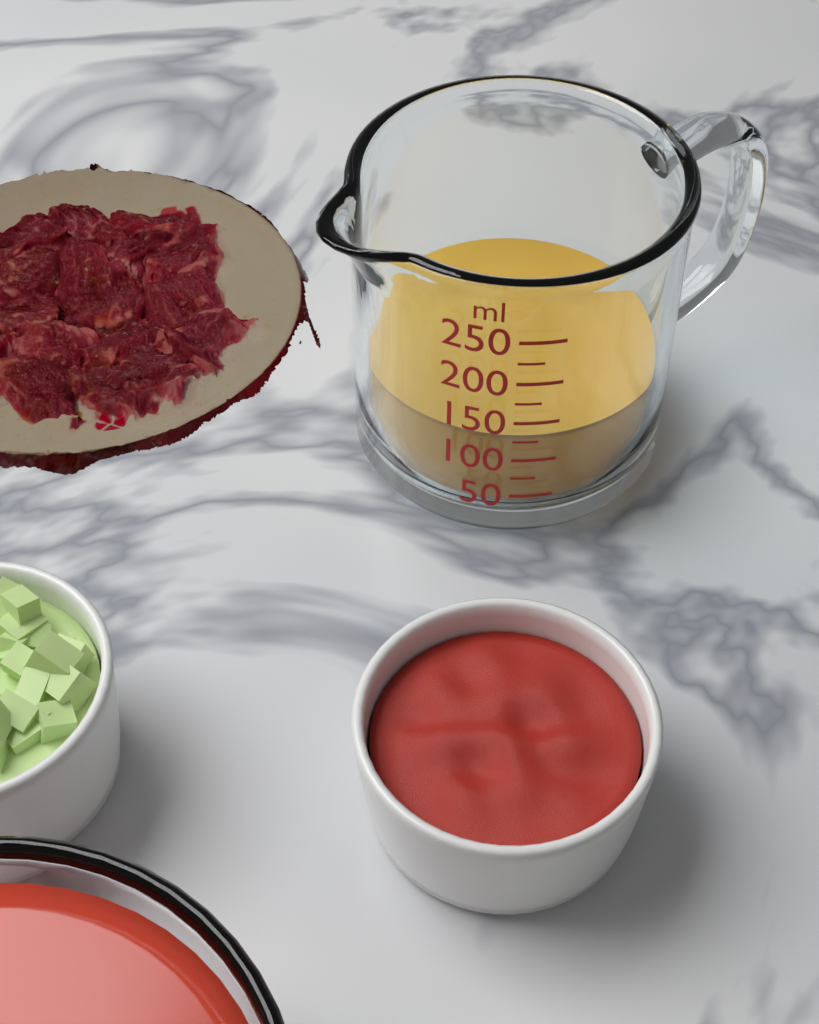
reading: 125 ml
